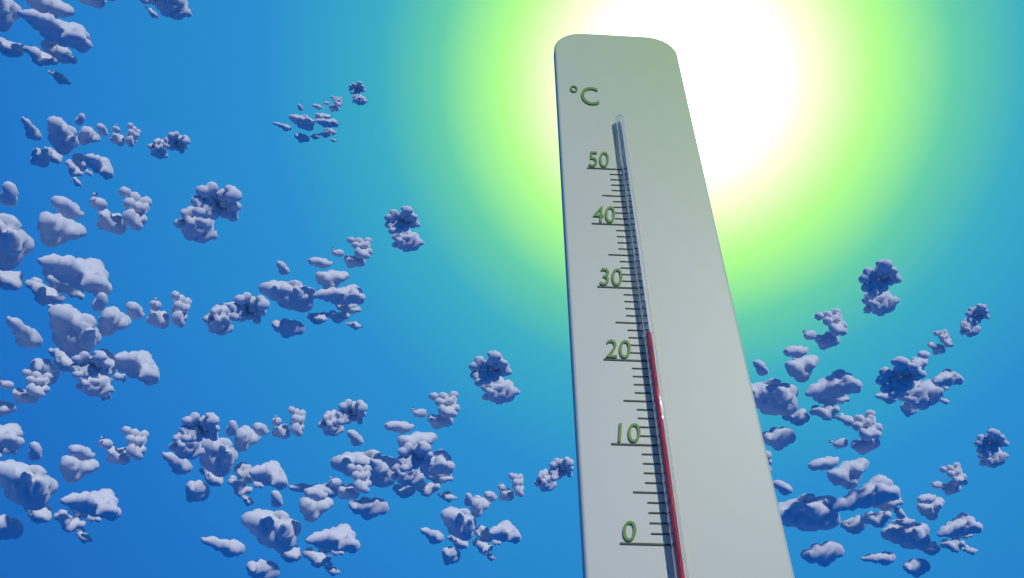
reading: 23 °C
